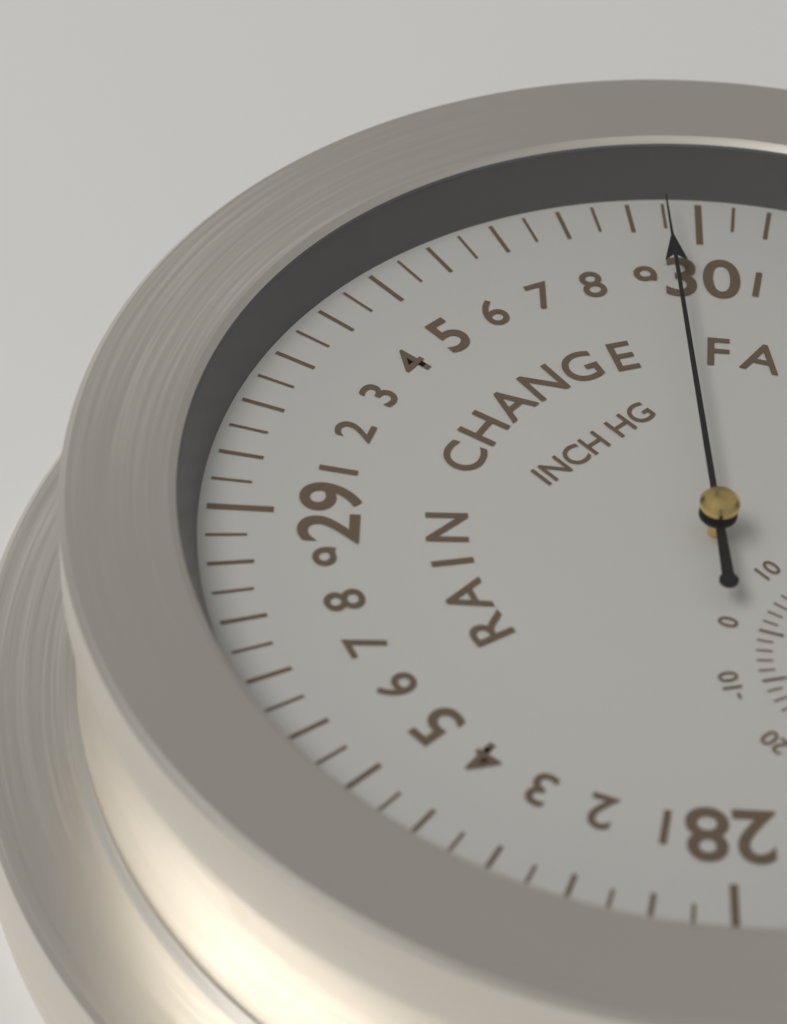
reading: 29.95 inHg
